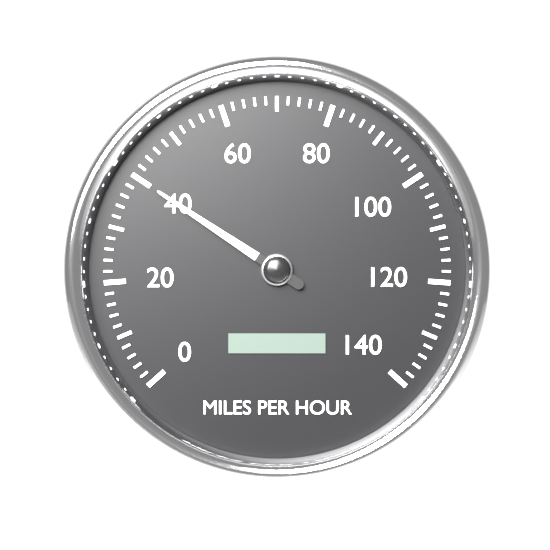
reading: 40 mph
